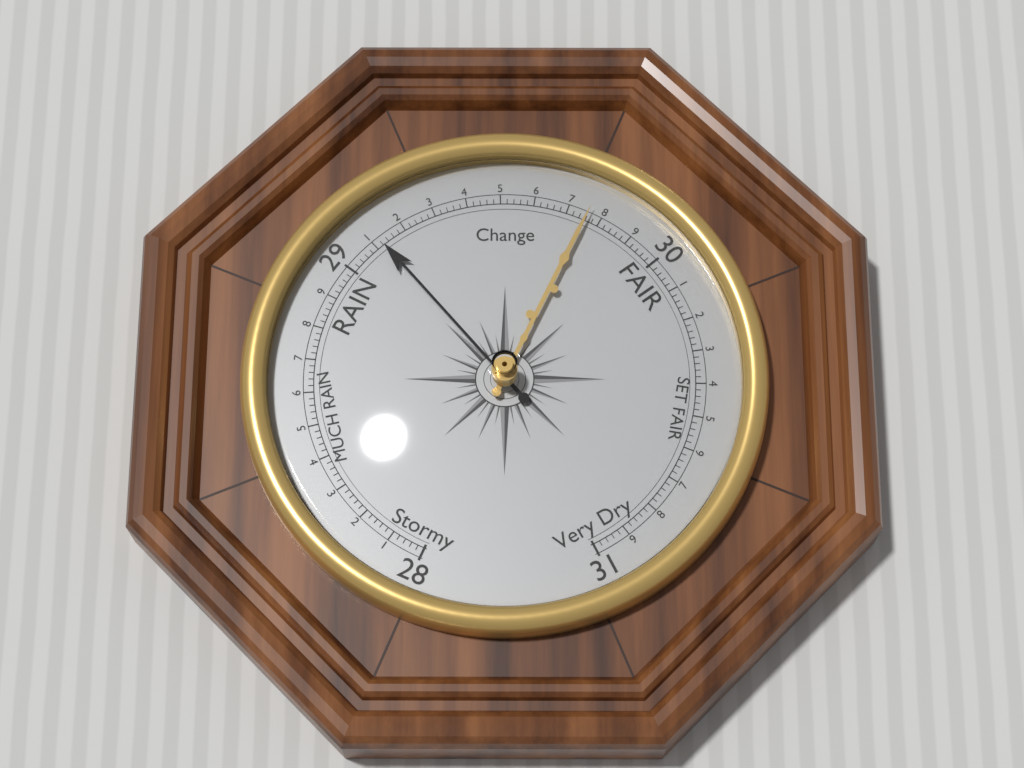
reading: 29.12 (no unit)
